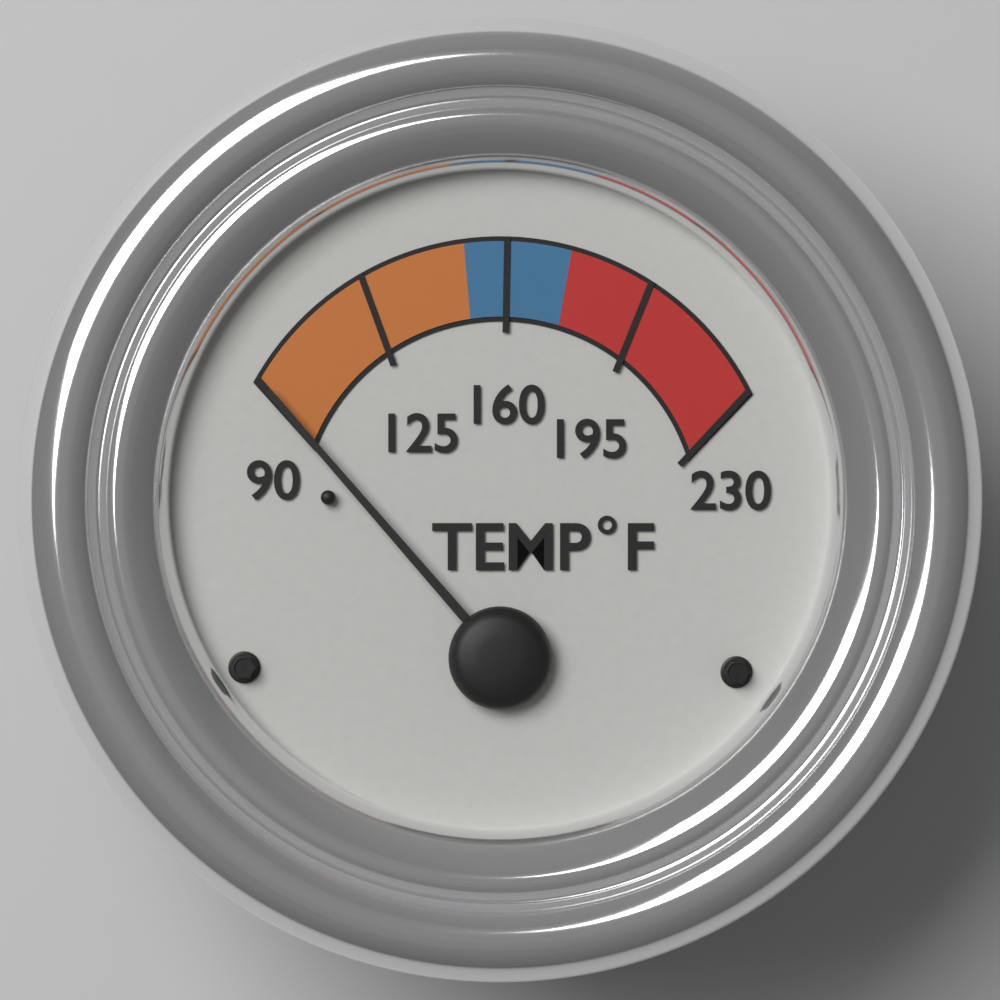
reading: 90 °F
